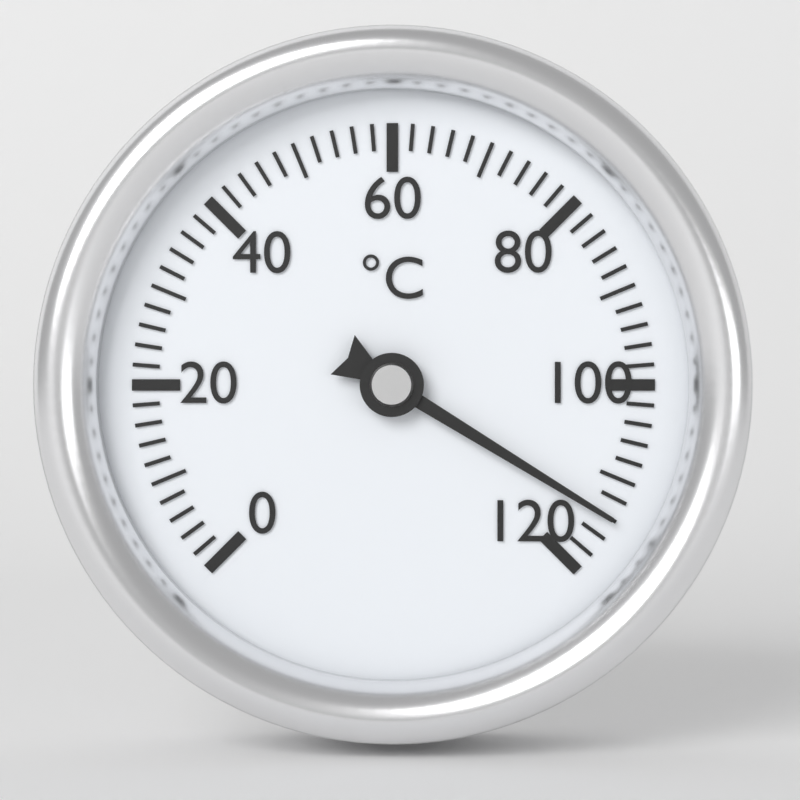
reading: 114 °C
